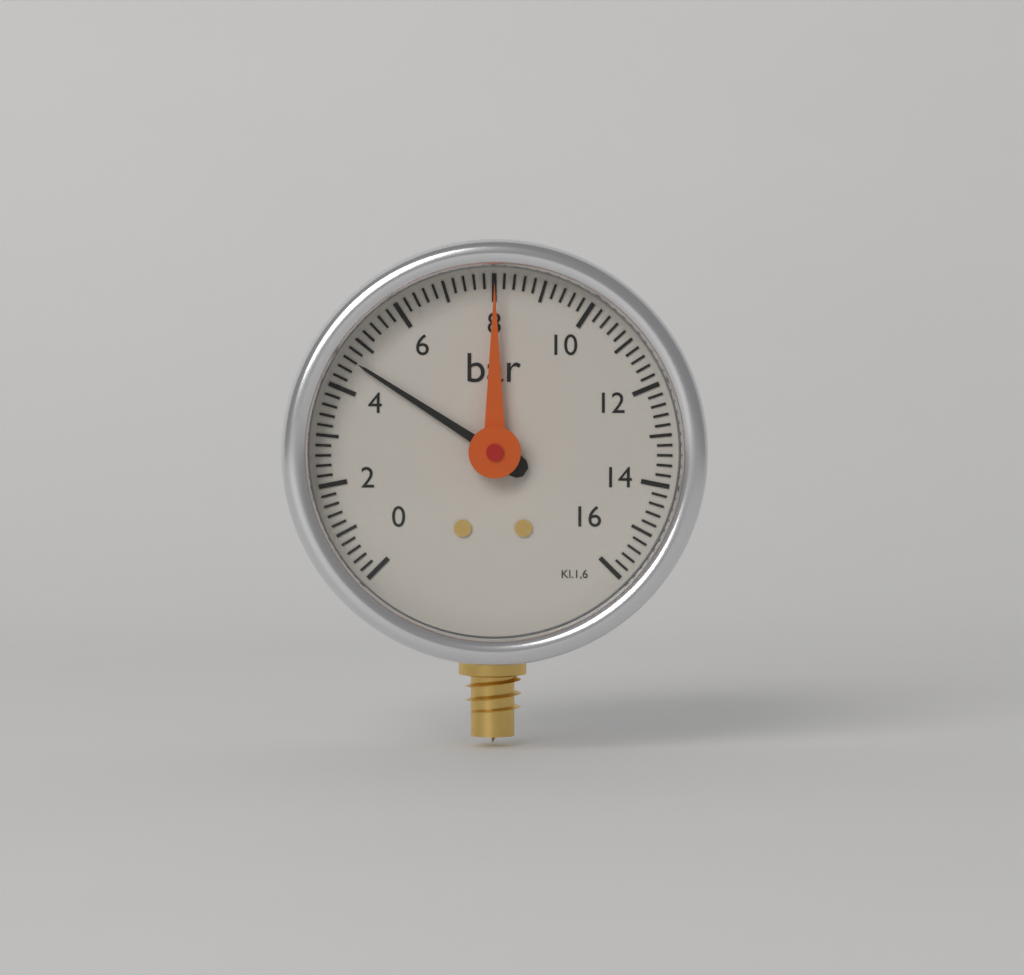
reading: 4.6 bar
